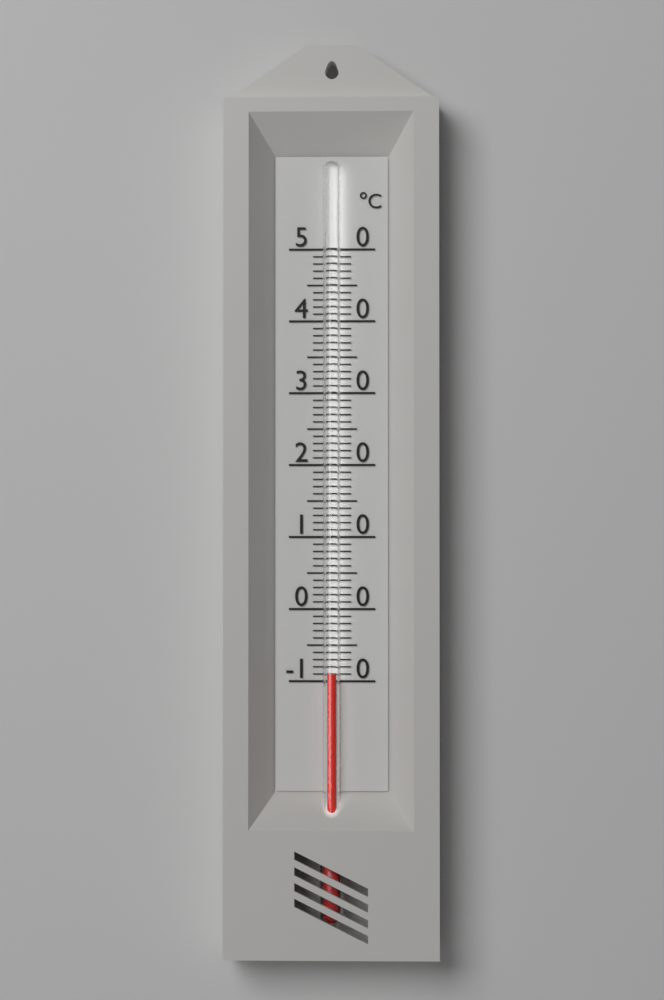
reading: -9 °C
